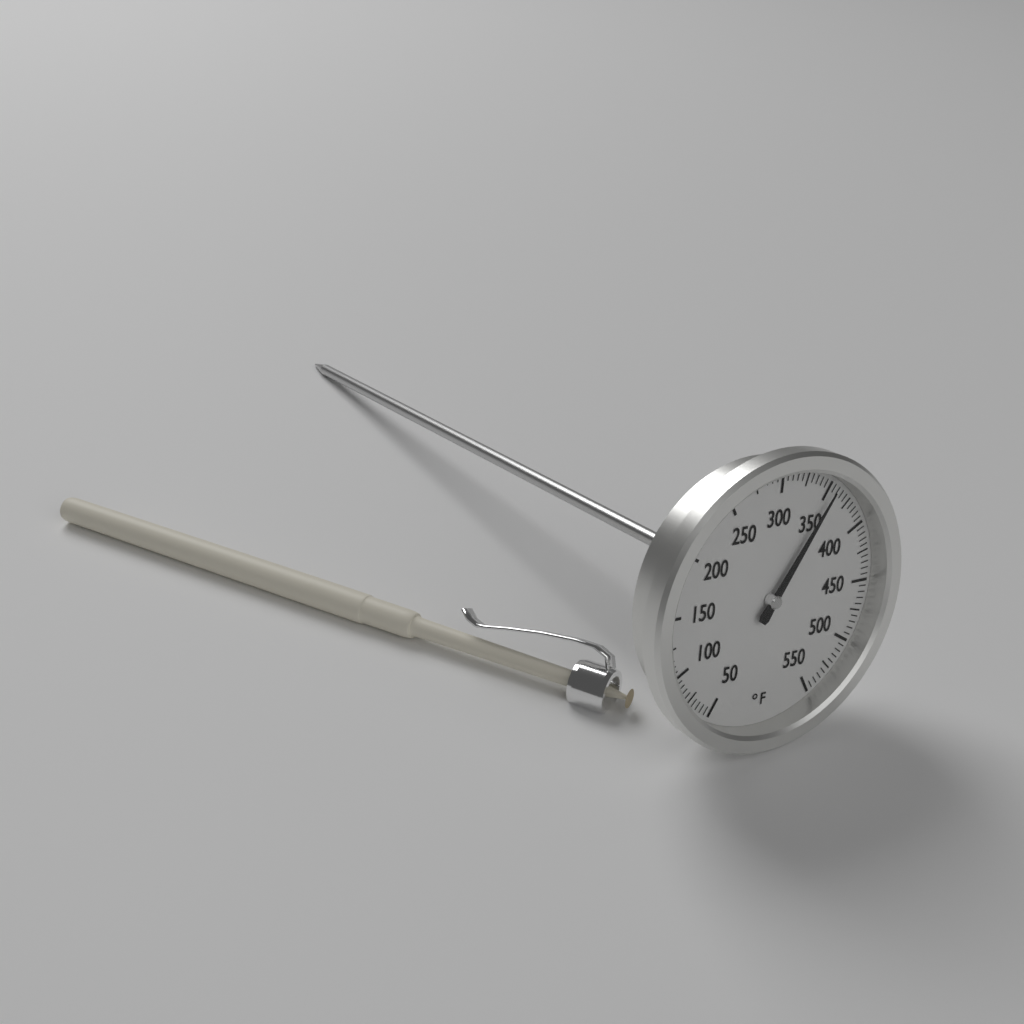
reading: 355 °F
